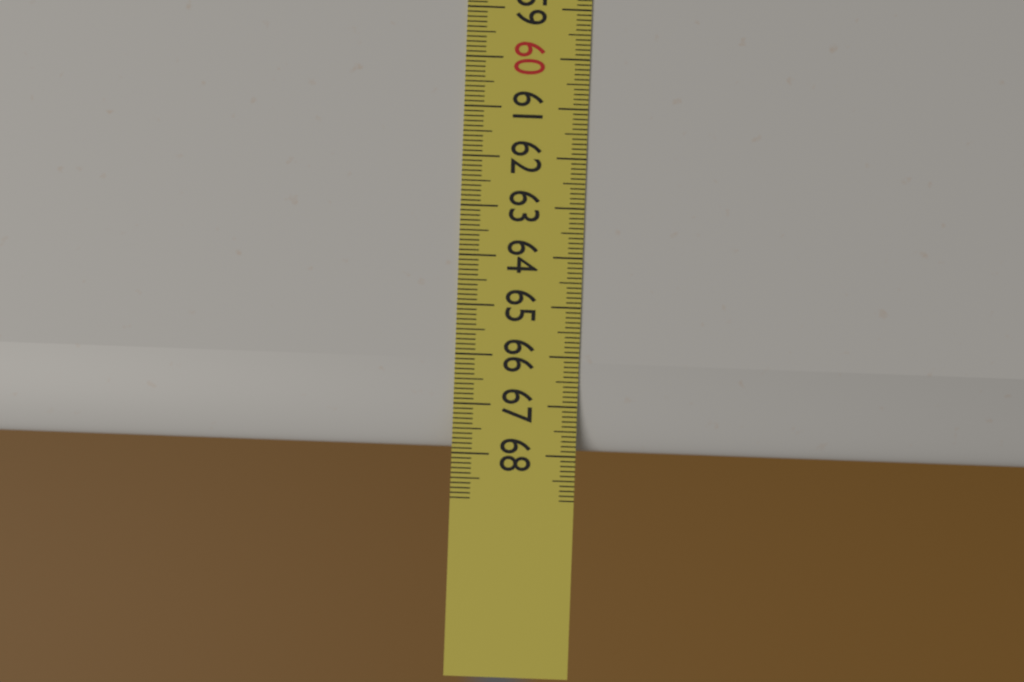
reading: 67.9 (no unit)
